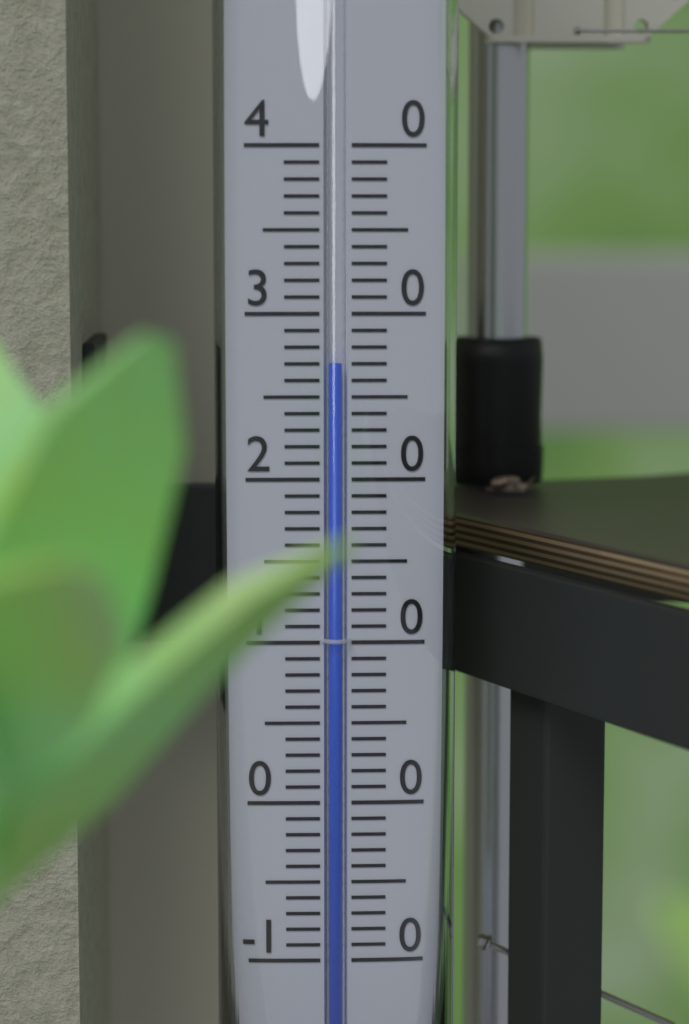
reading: 27 (no unit)
